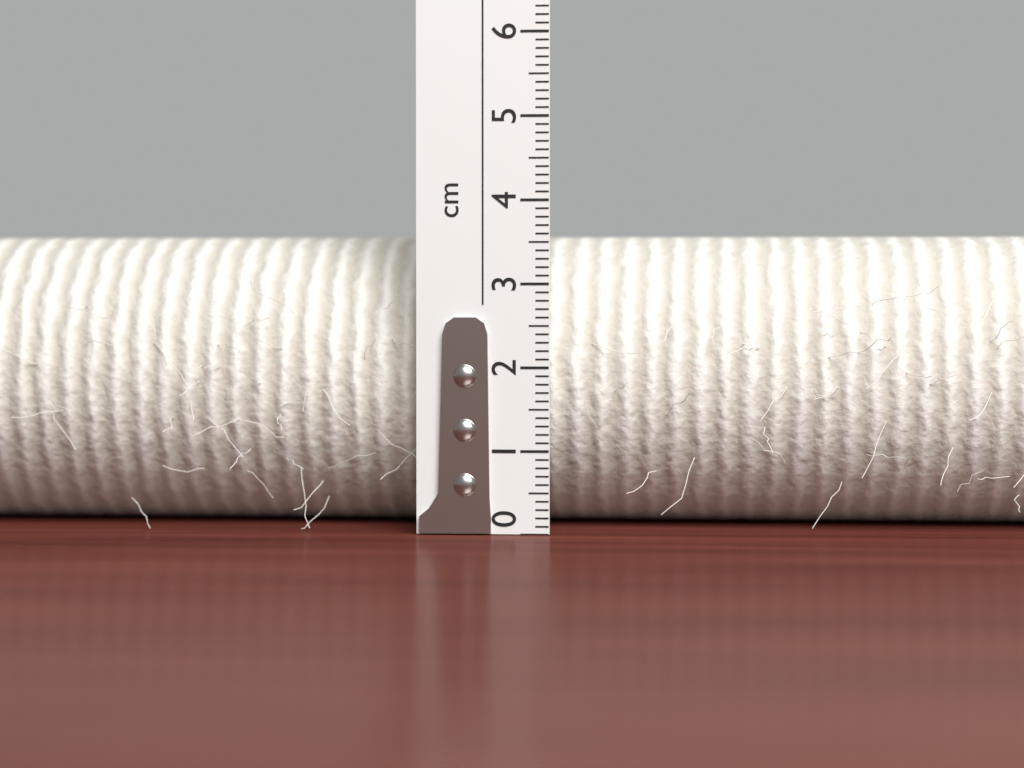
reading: 3.6 cm
